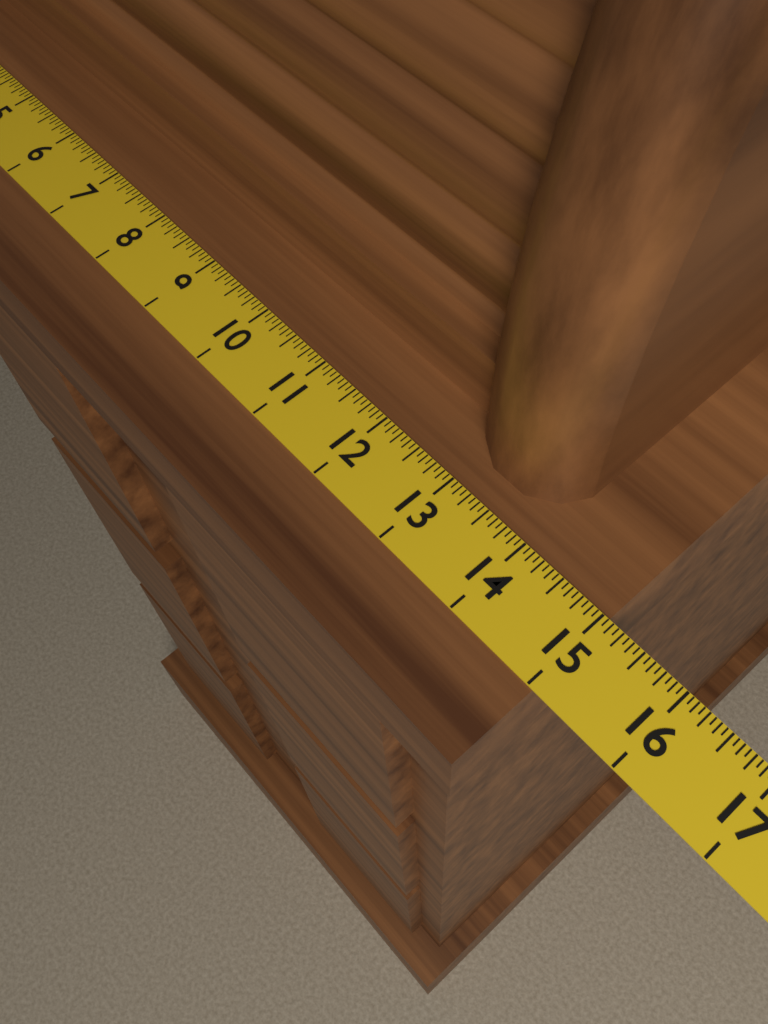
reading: 15.0625 (no unit)
